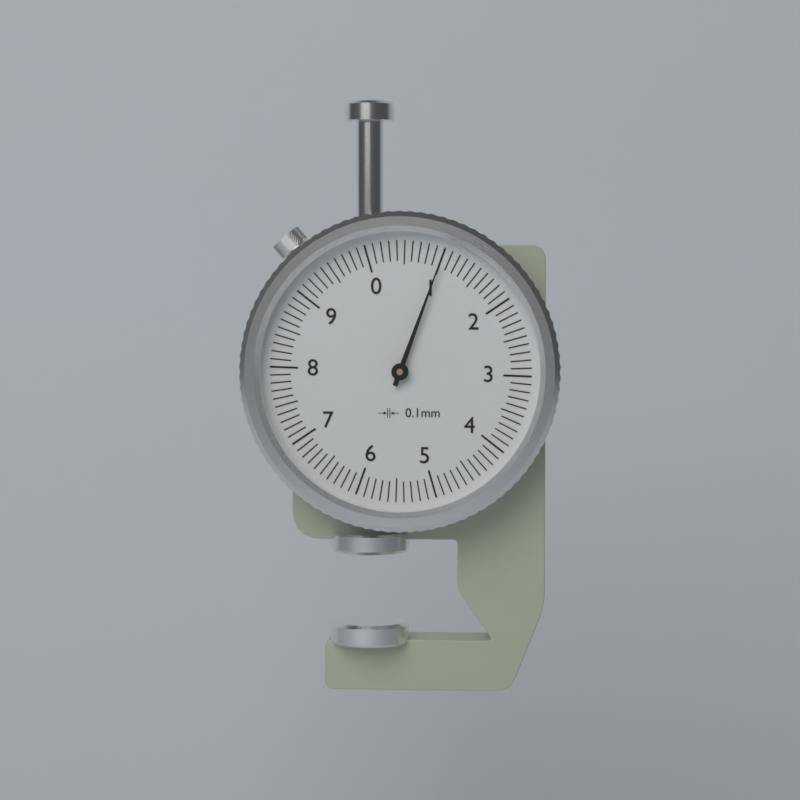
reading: 1.0 mm
